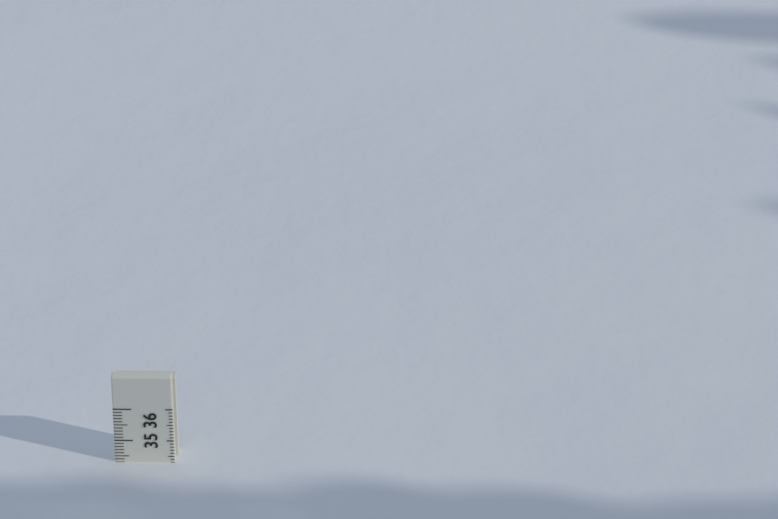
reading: 34.3 (no unit)
